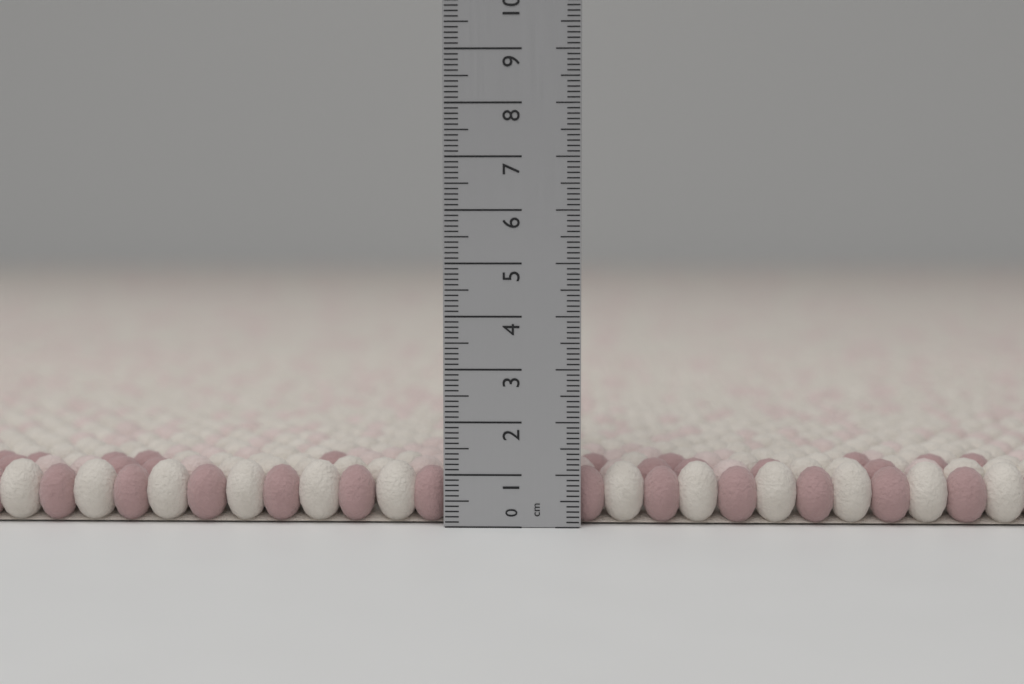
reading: 1.2 cm
